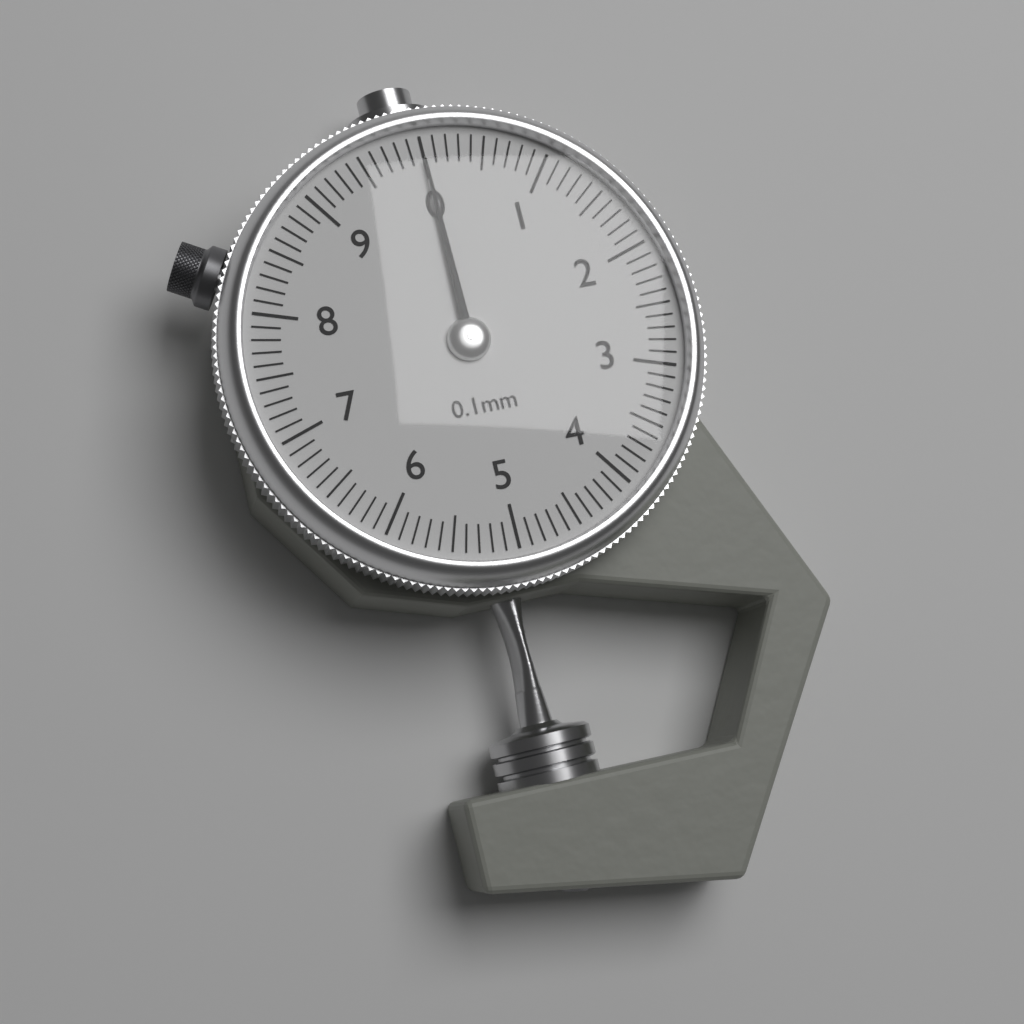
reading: 0.0 mm
